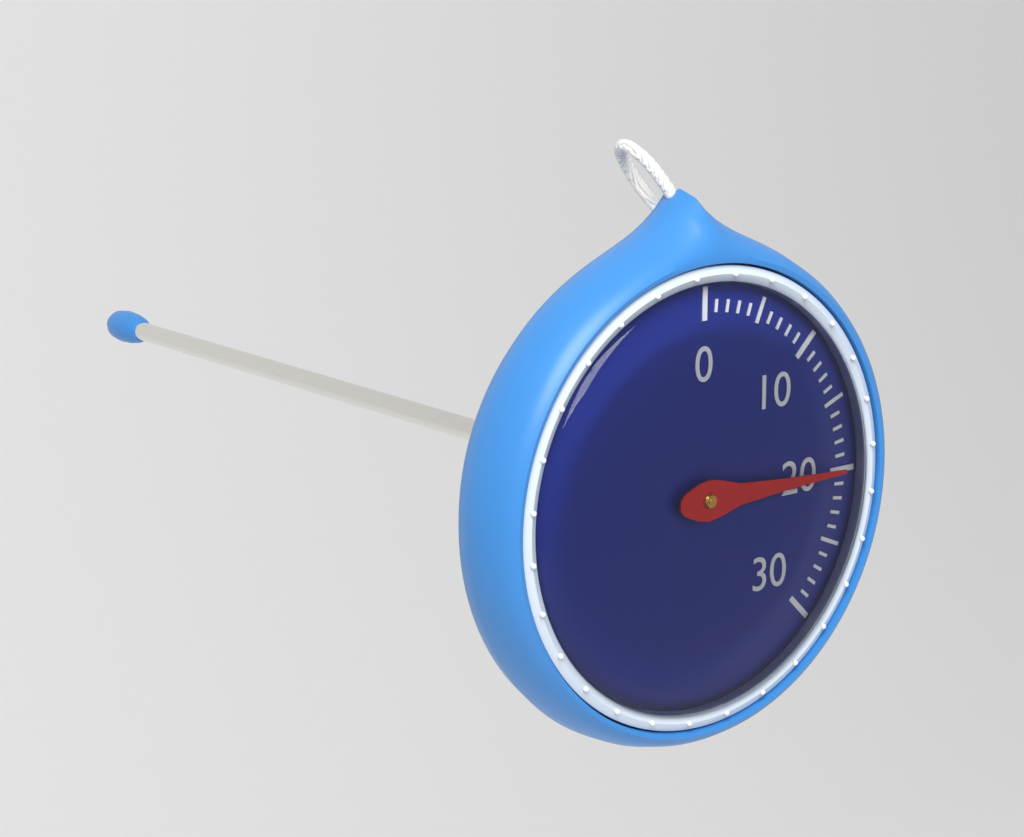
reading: 20 (no unit)
